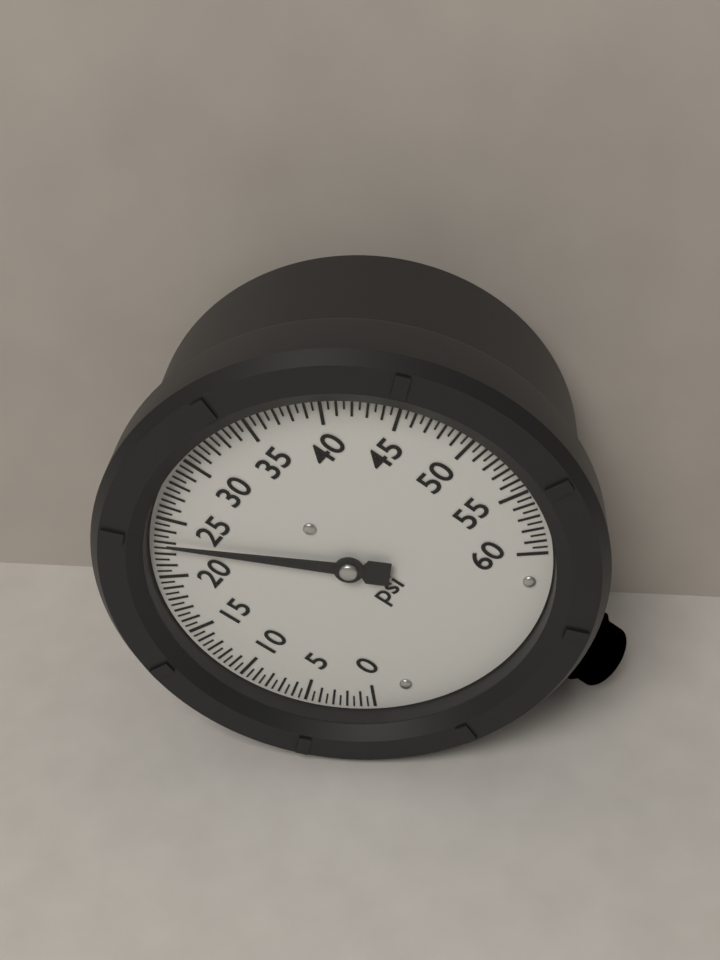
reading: 23.0 psi
